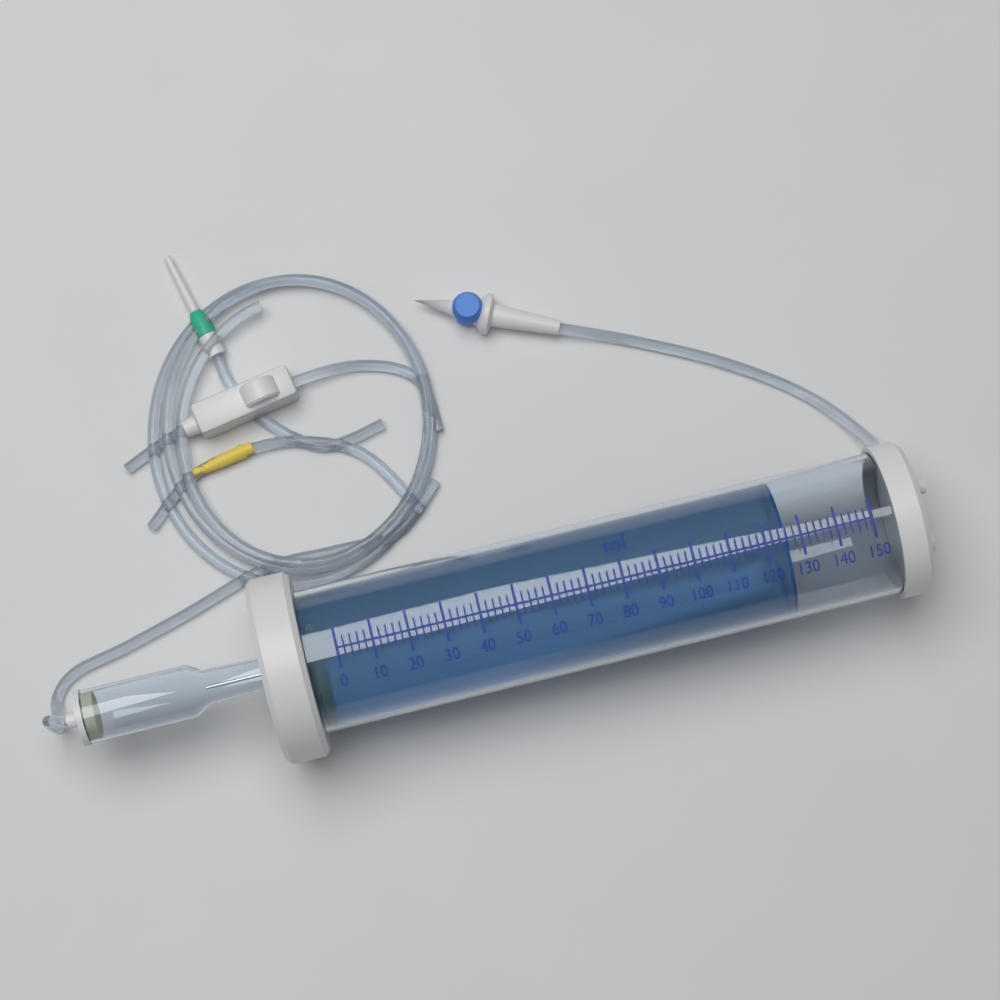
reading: 126 ml
